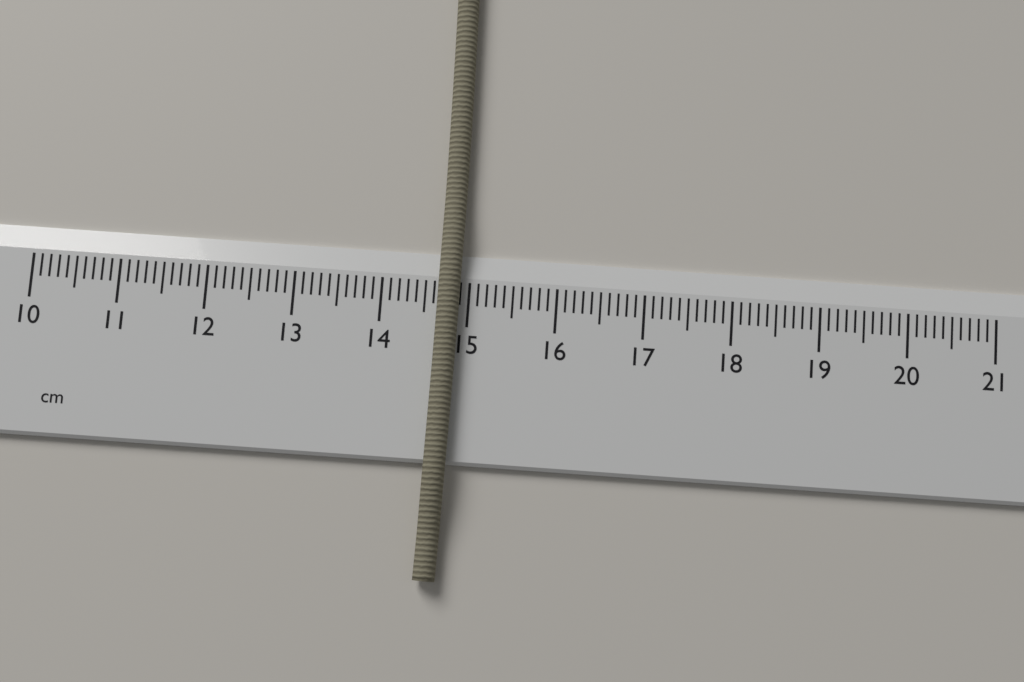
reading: 14.9 cm
